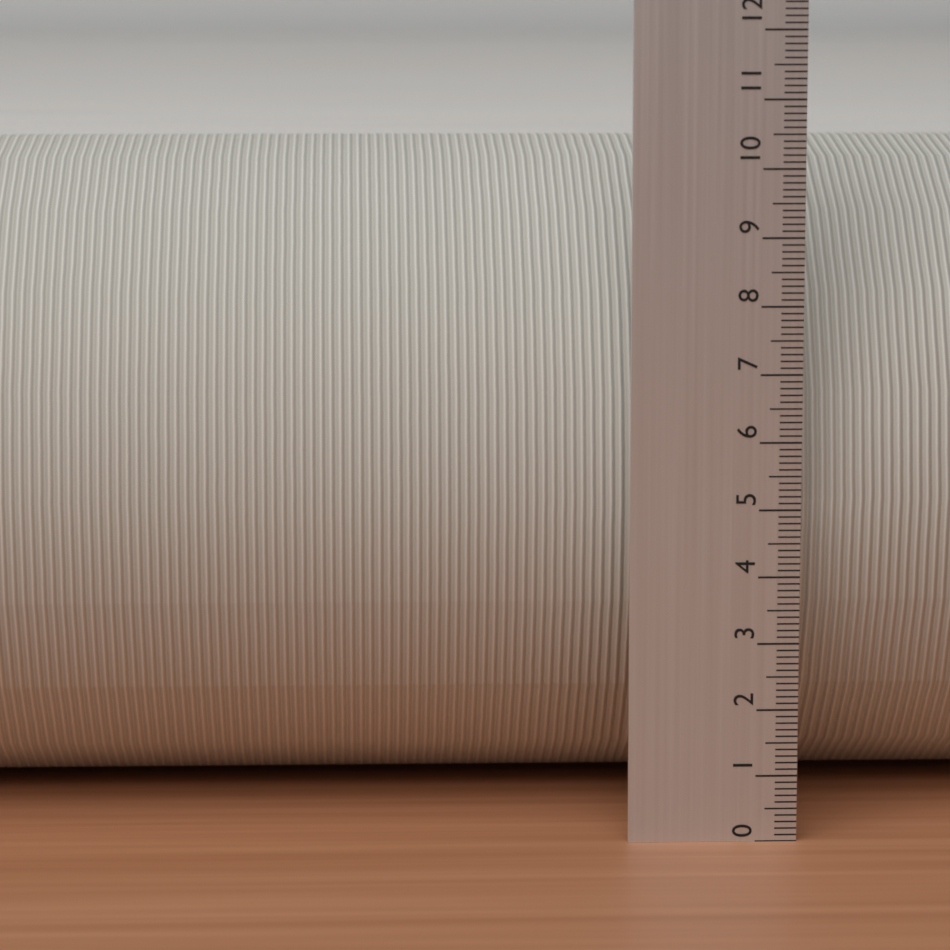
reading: 10.2 (no unit)
